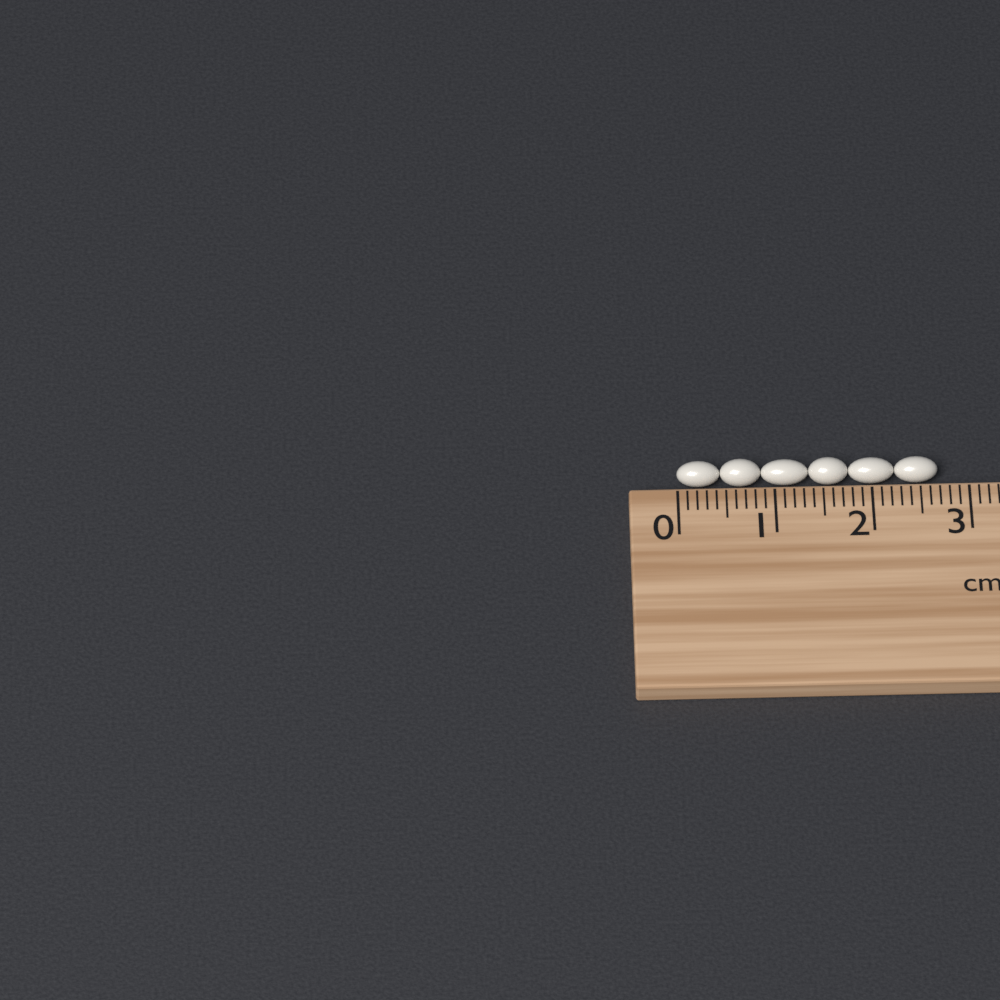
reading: 2.7 cm
